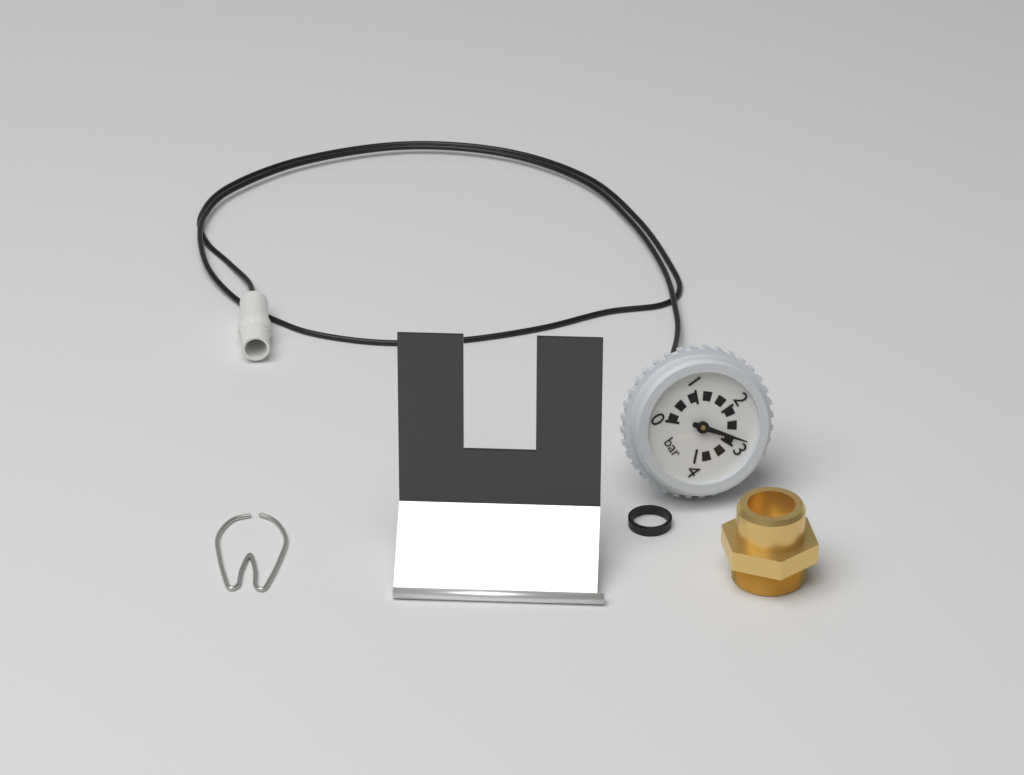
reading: 2.8 bar
